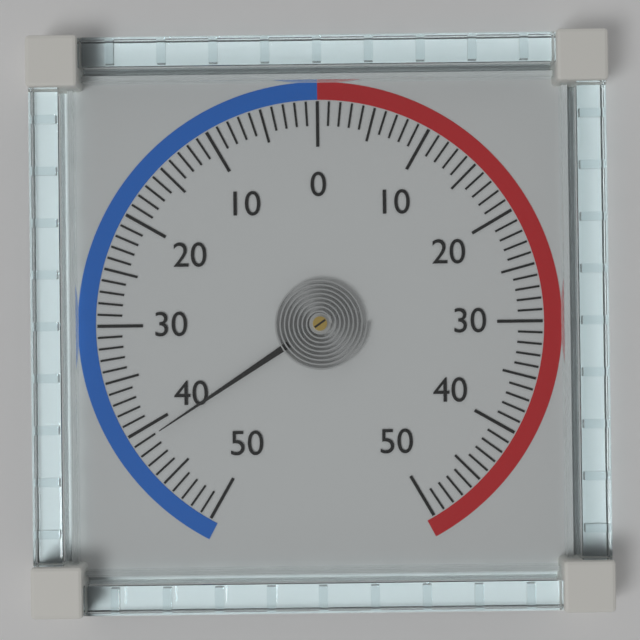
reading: -41 (no unit)
